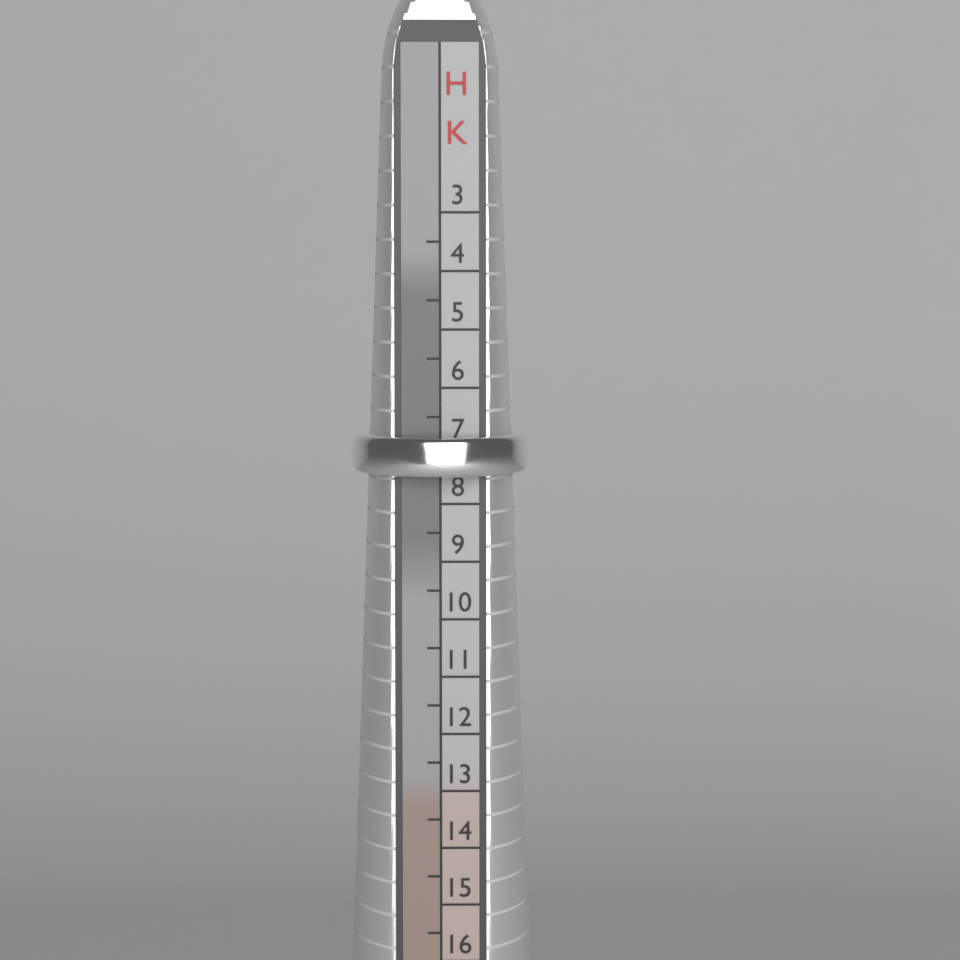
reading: 7.5 HK
